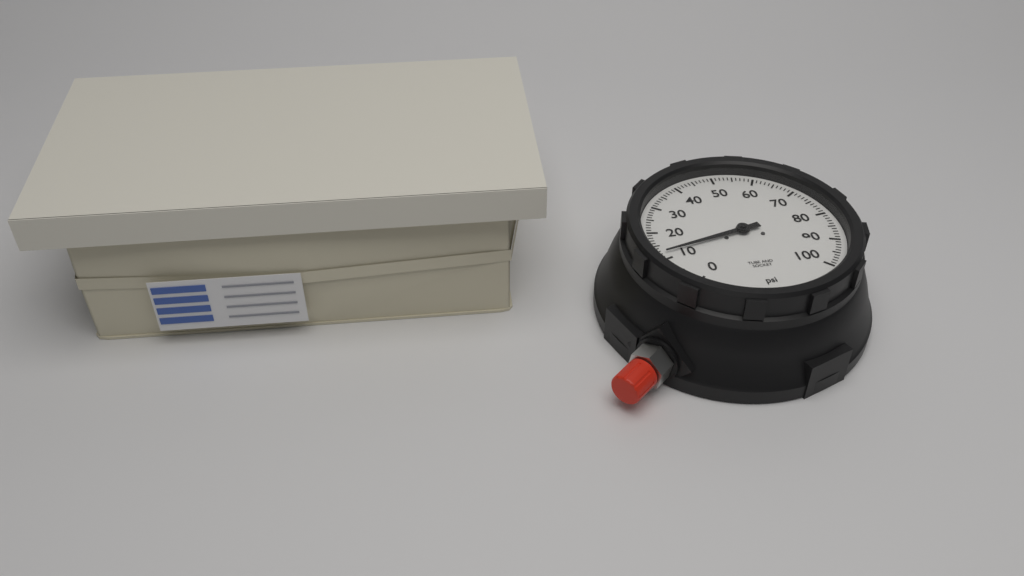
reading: 12 psi
